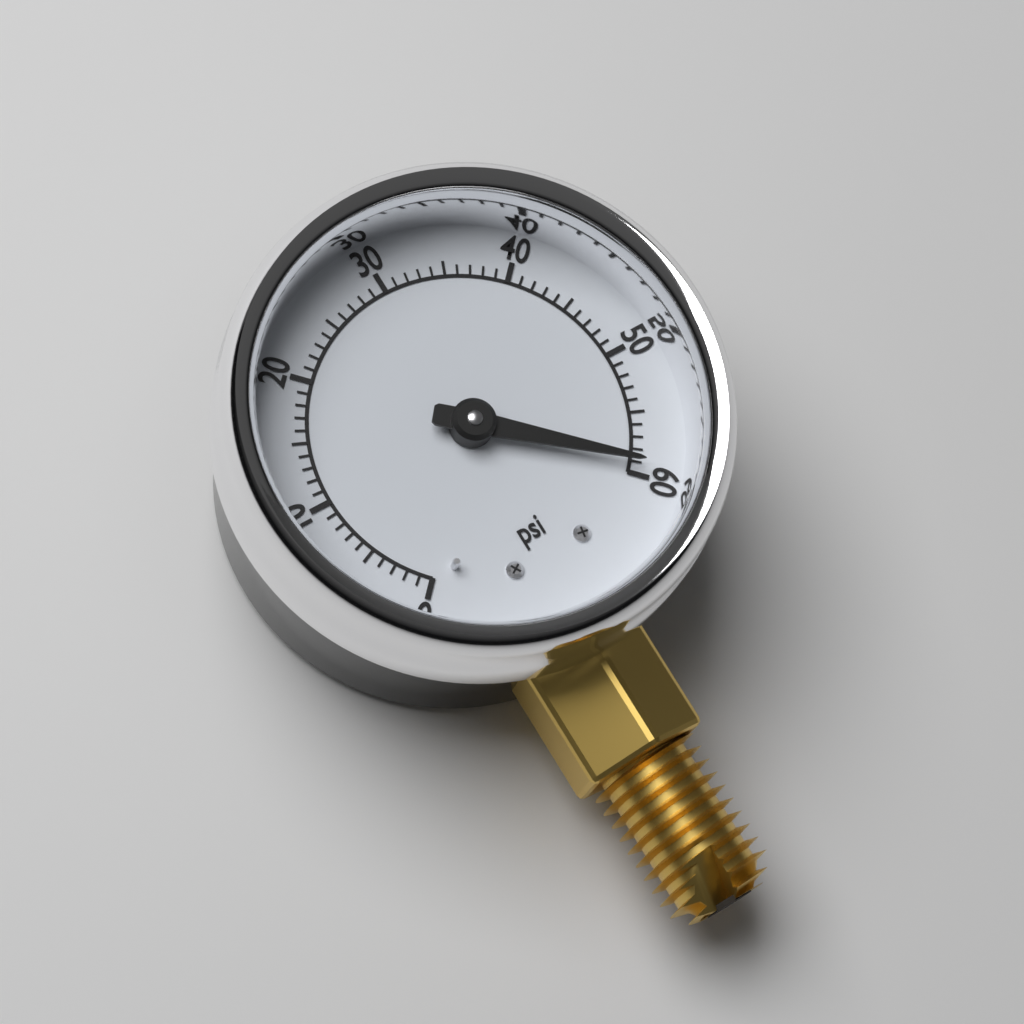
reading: 59 psi
